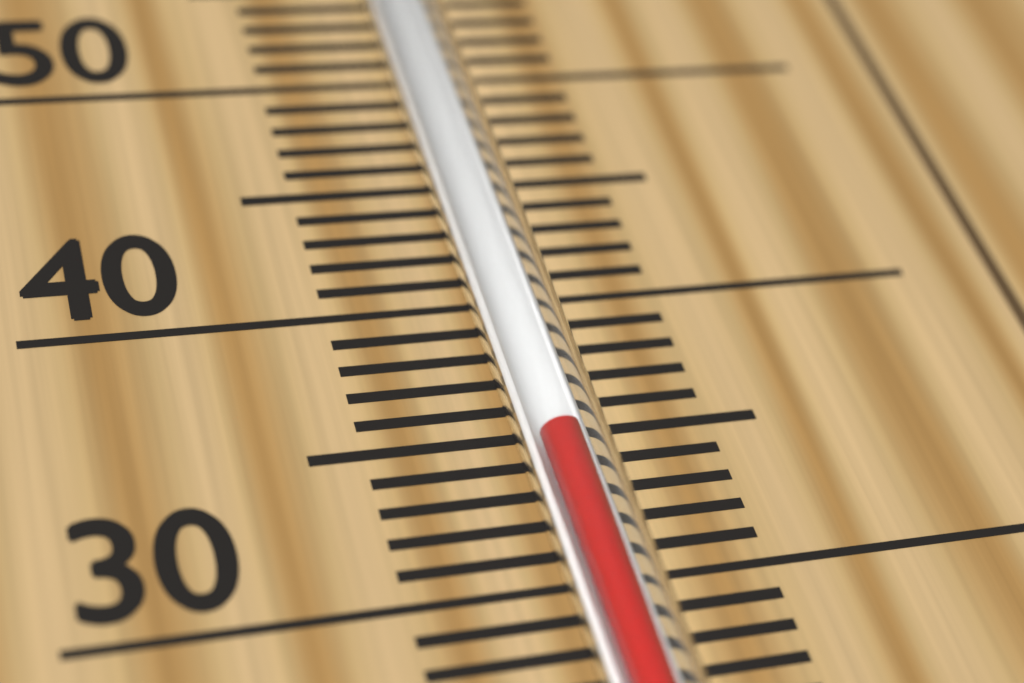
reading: 34 °C
